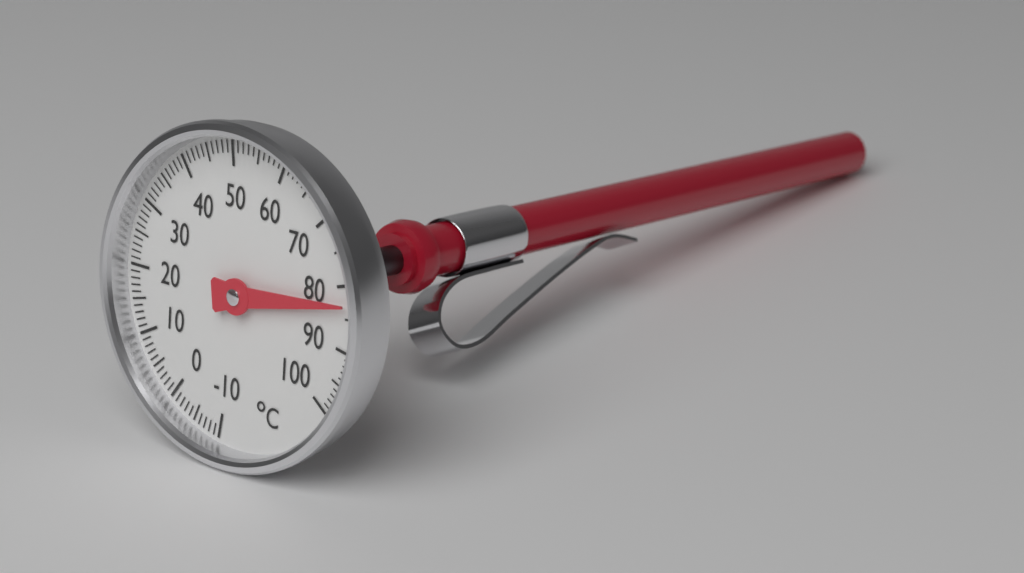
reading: 83 °C
